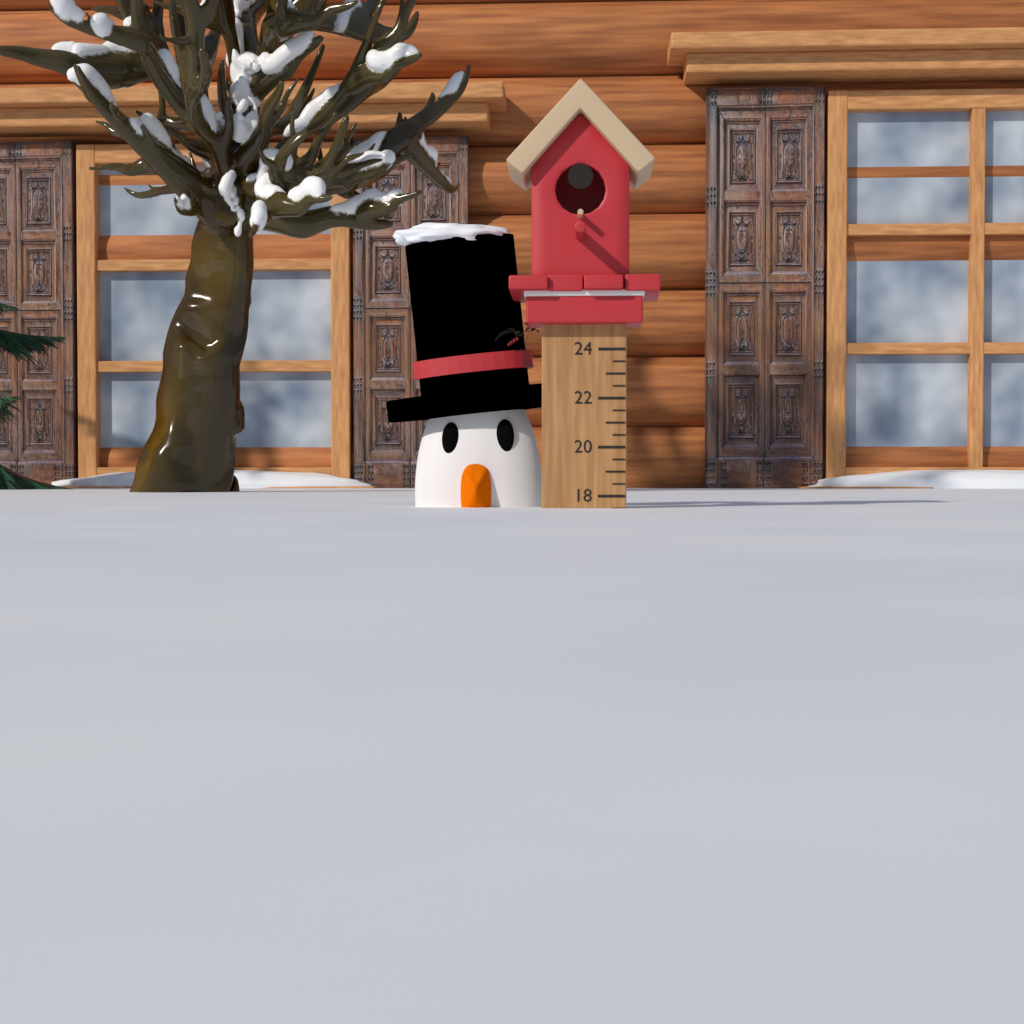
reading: 17.5 (no unit)
